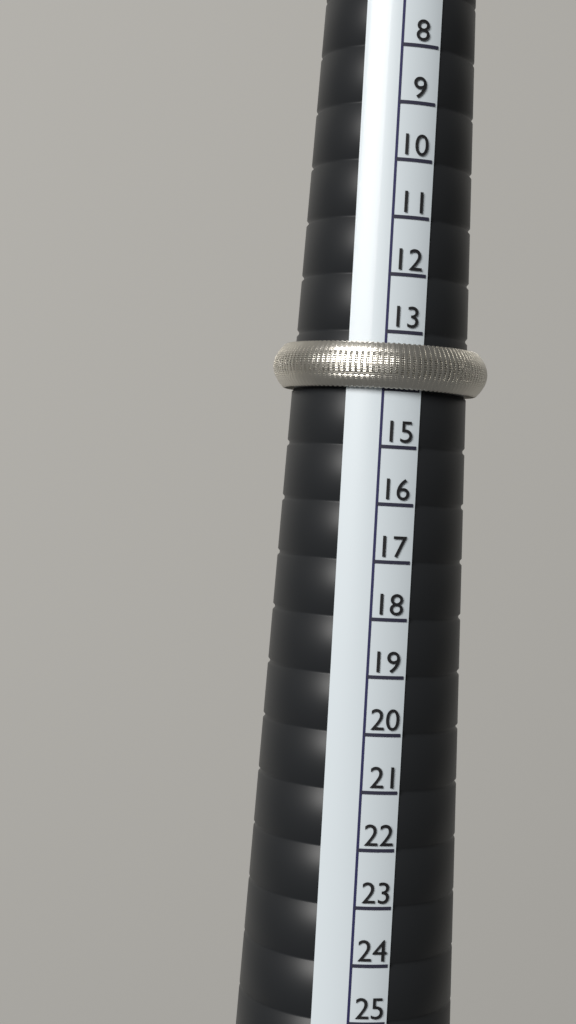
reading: 14 (no unit)
